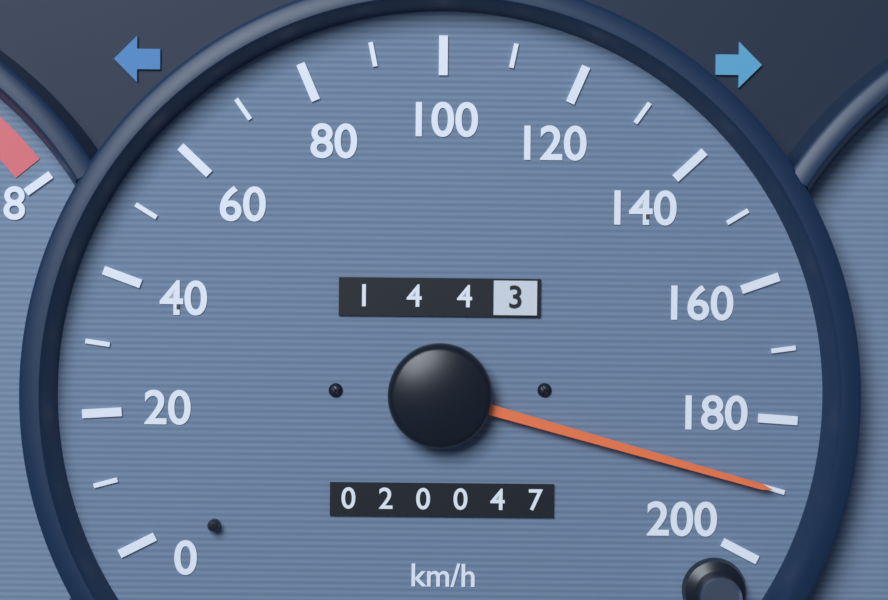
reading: 190 km/h
